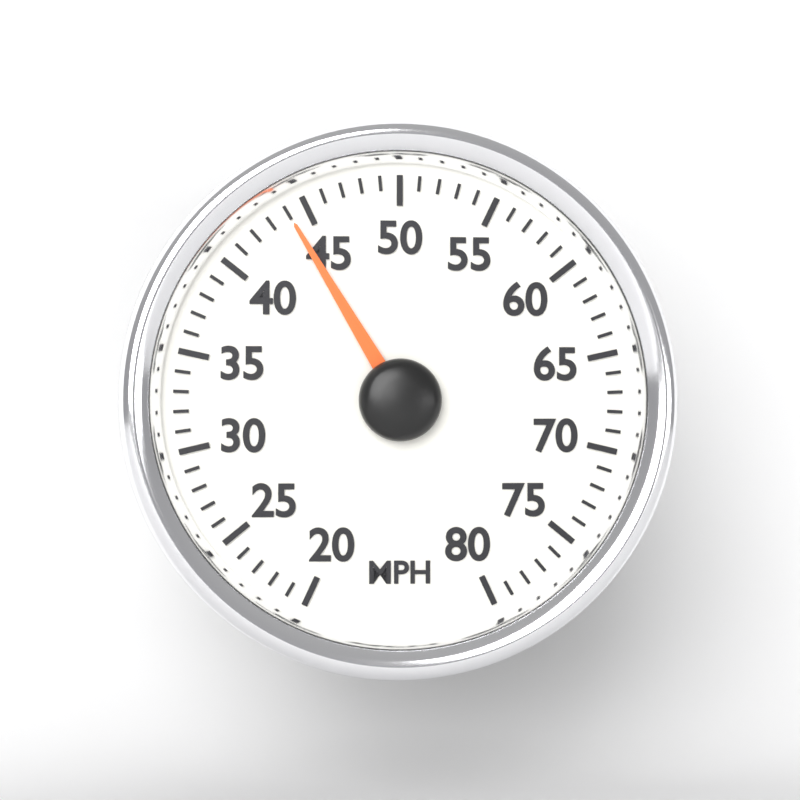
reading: 44 MPH
